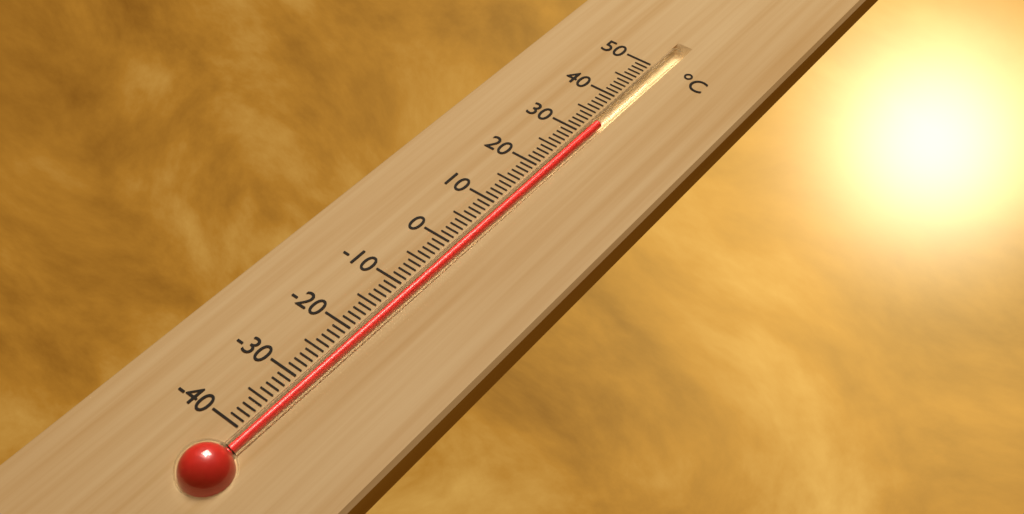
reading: 33 °C
